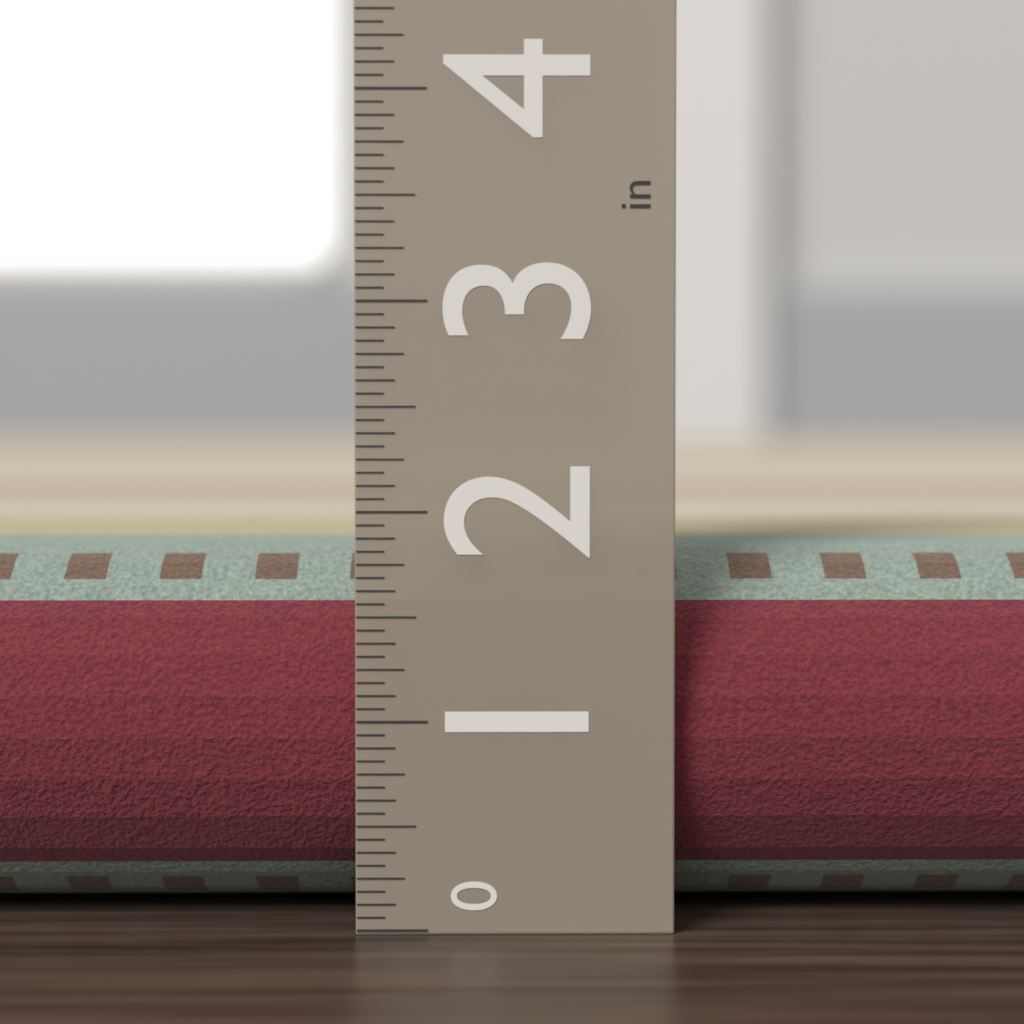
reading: 1.8125 in
